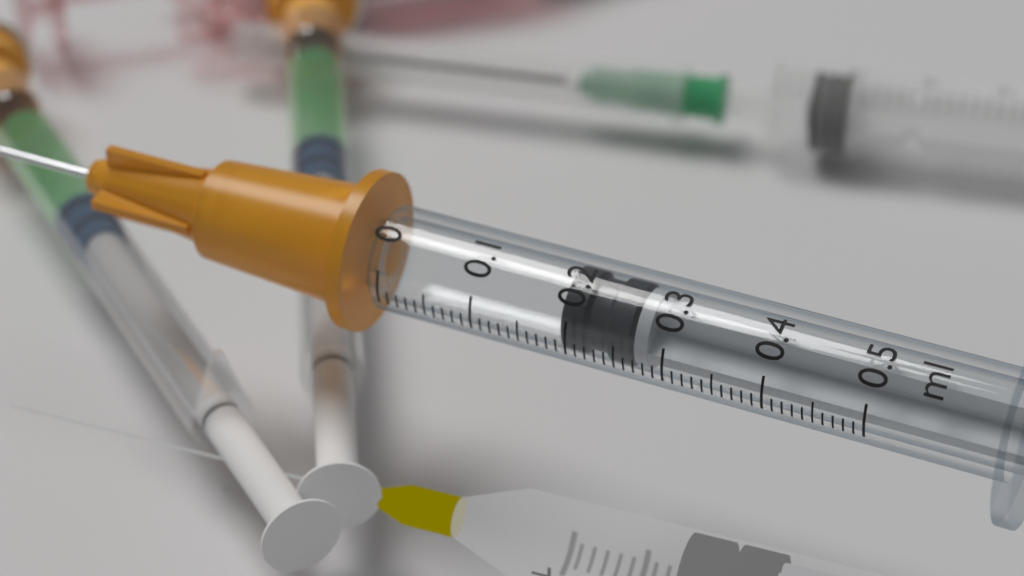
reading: 0.19 ml
